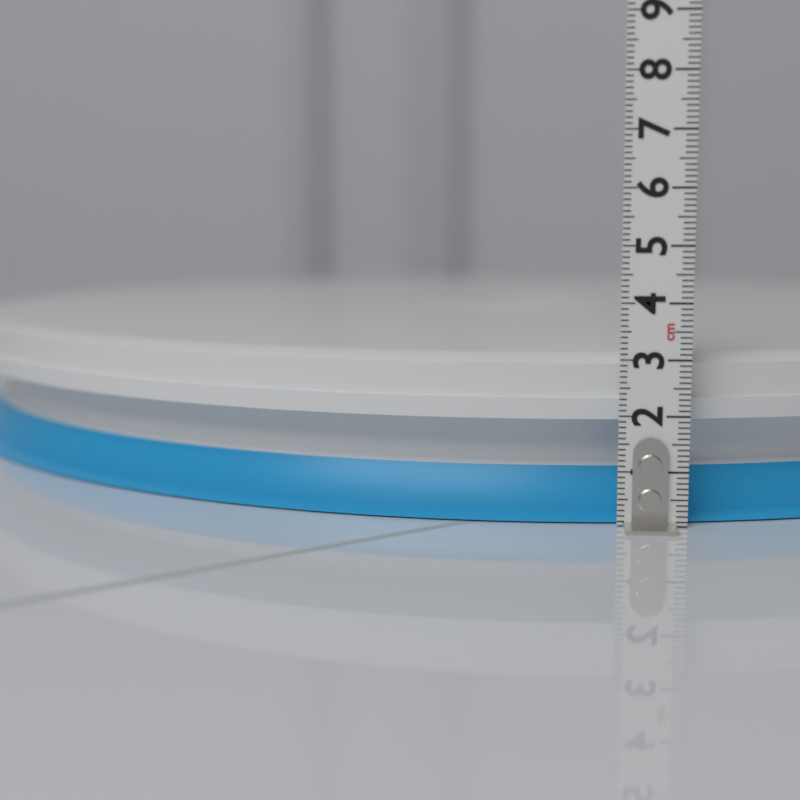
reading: 3.1 cm
